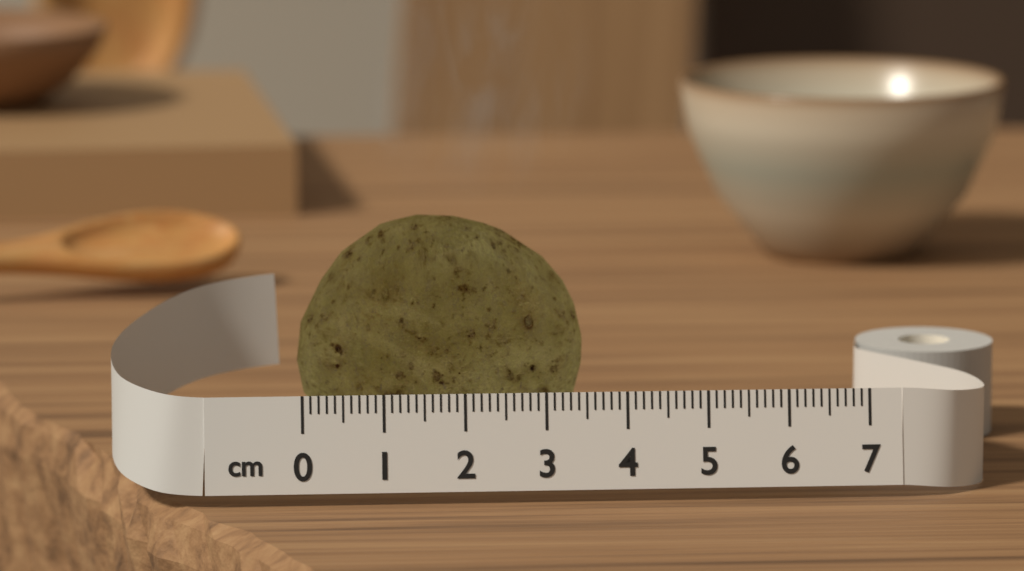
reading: 3.6 cm
